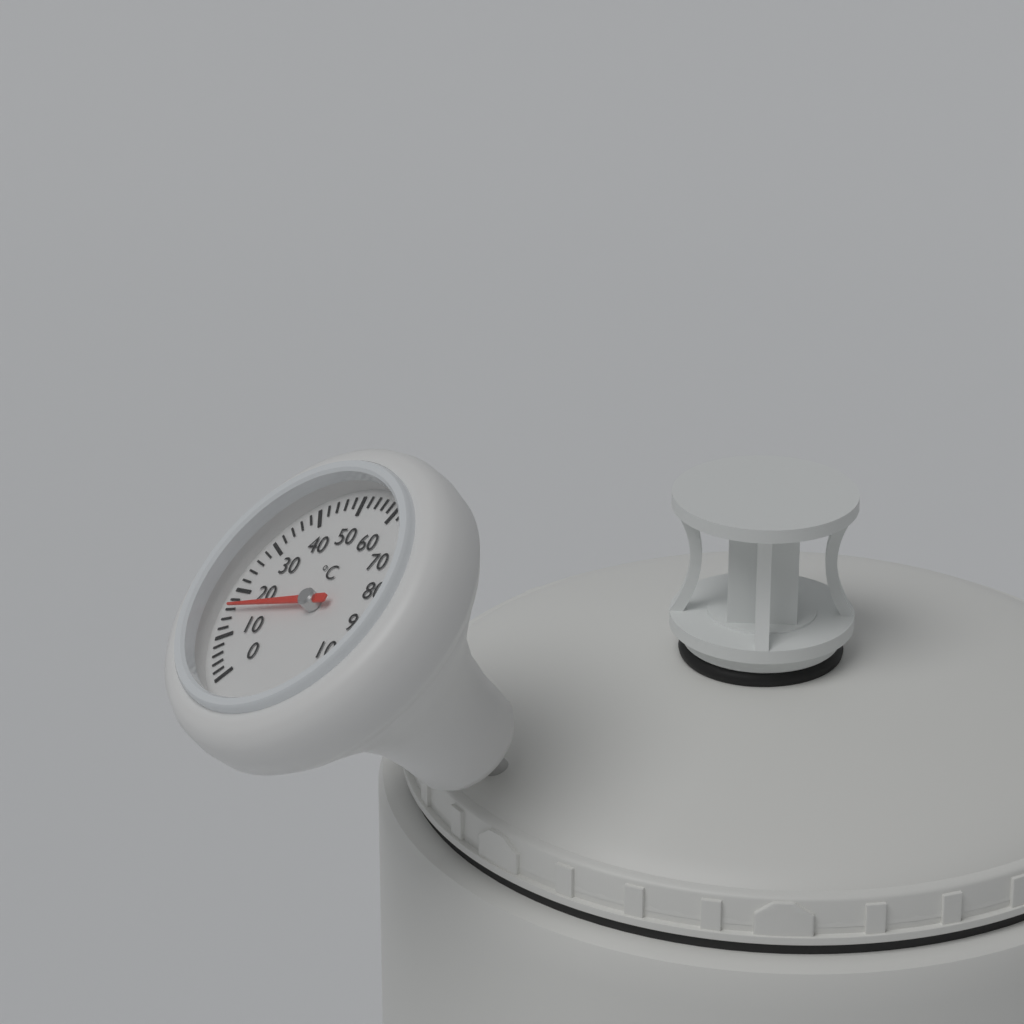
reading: 16 °C
